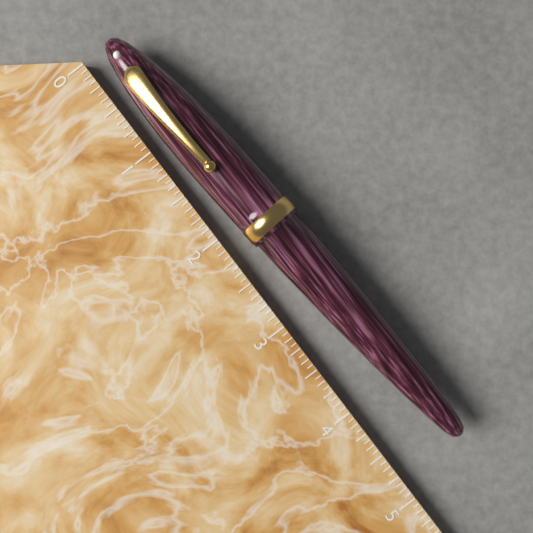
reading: 4.7500 (no unit)
